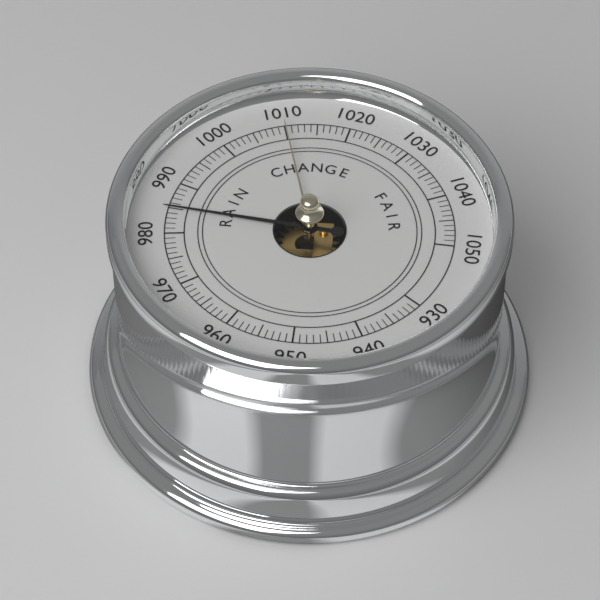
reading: 985 (no unit)
